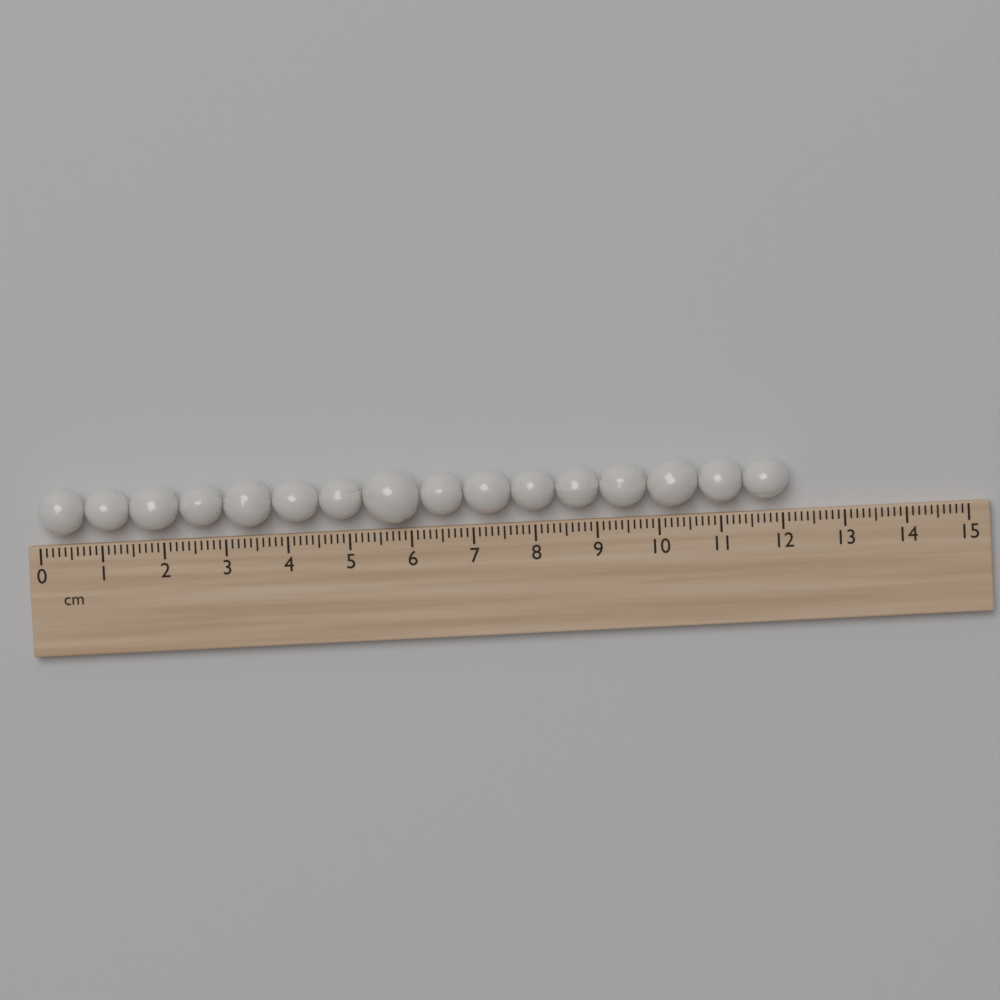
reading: 12.1 cm
